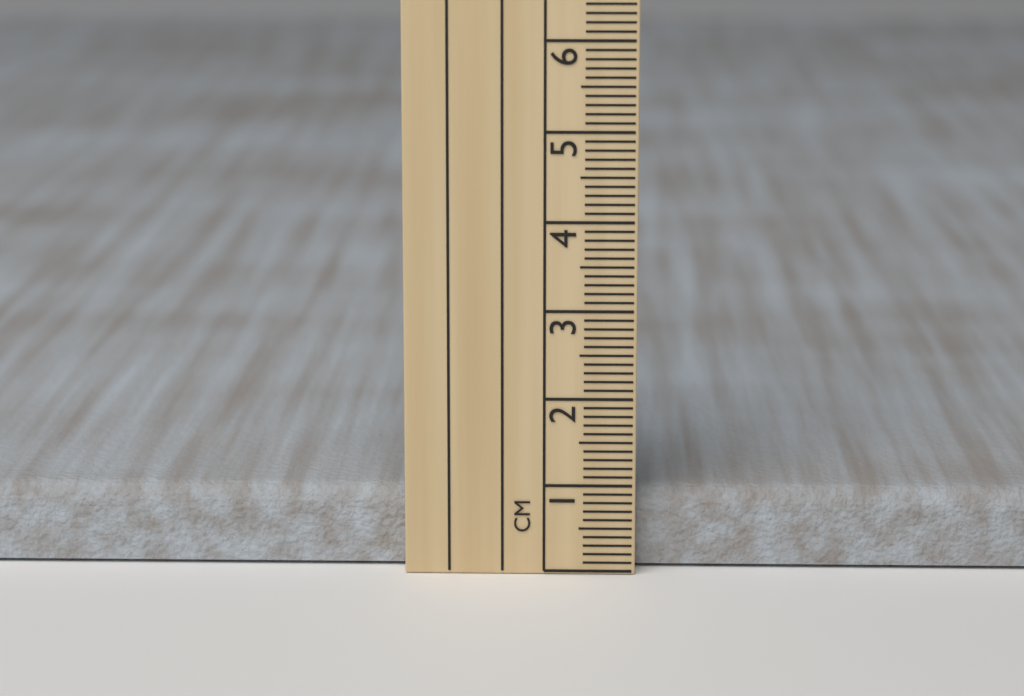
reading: 0.9 cm
